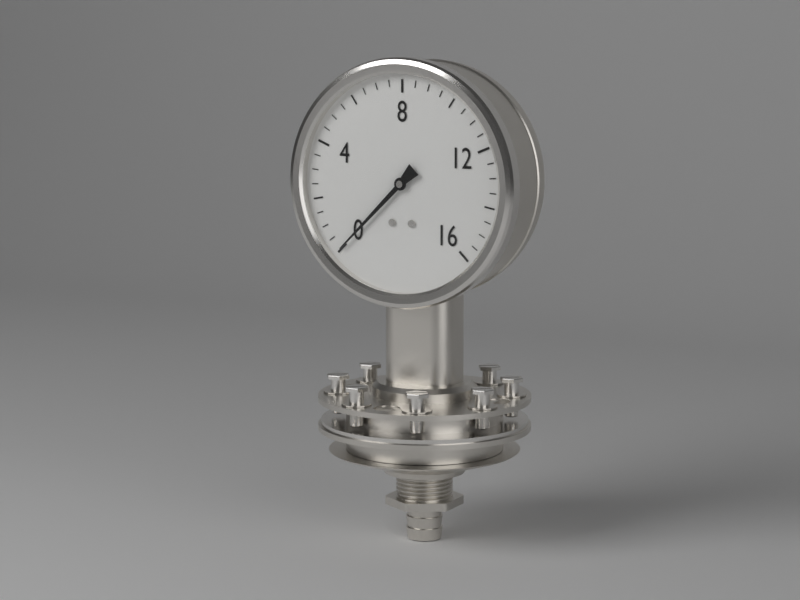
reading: 0.0 (no unit)
